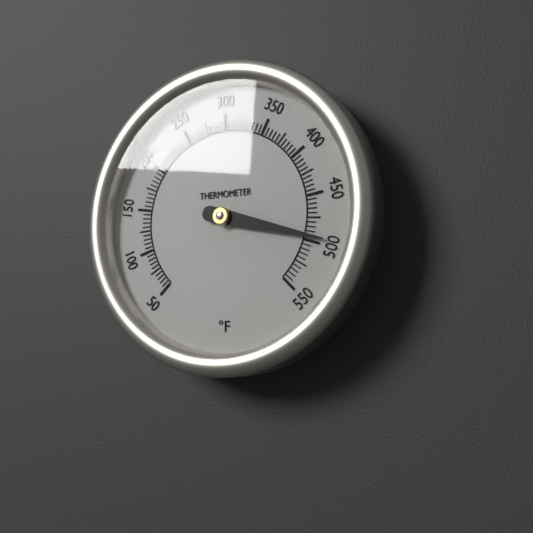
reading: 495 °F
